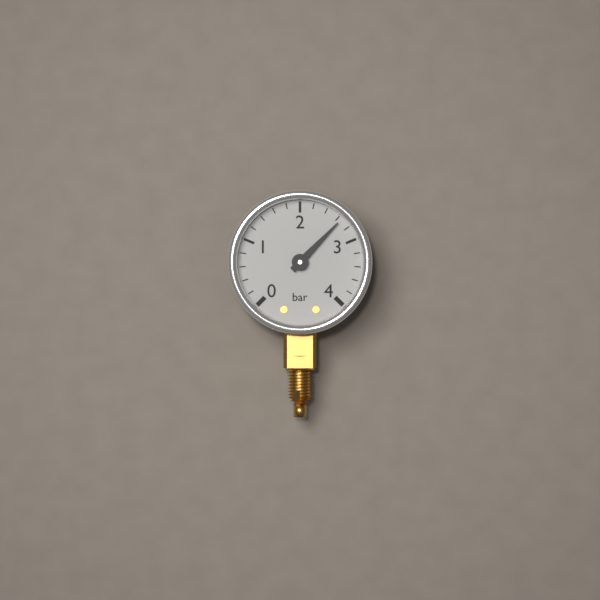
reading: 2.65 bar
